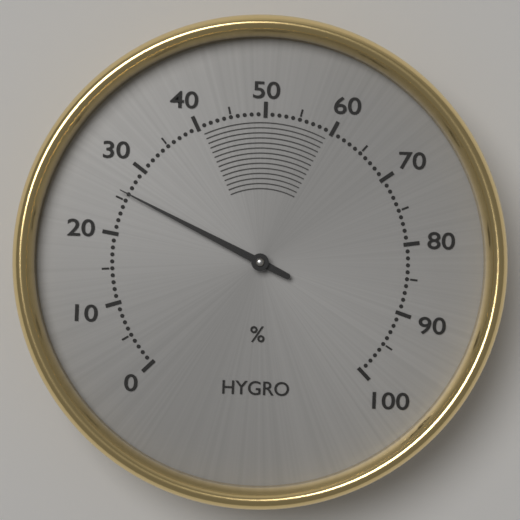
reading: 26 %
